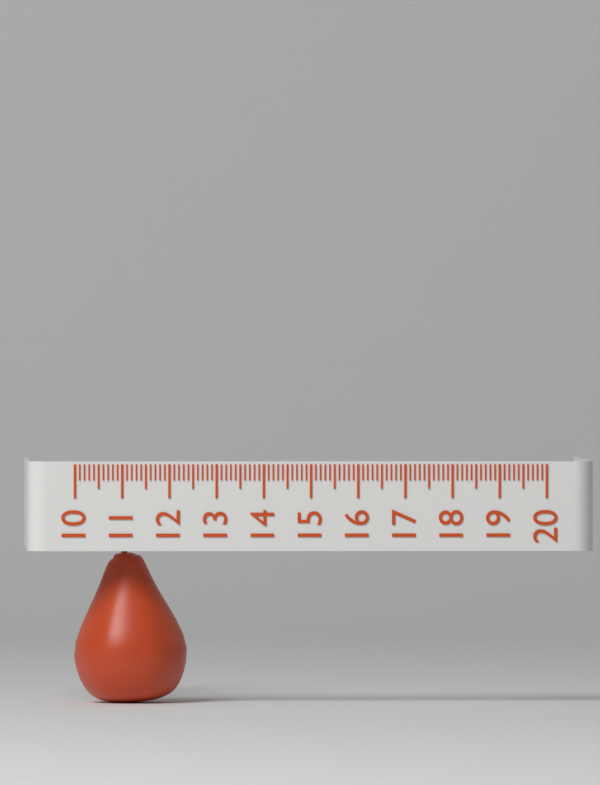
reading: 12.4 (no unit)
